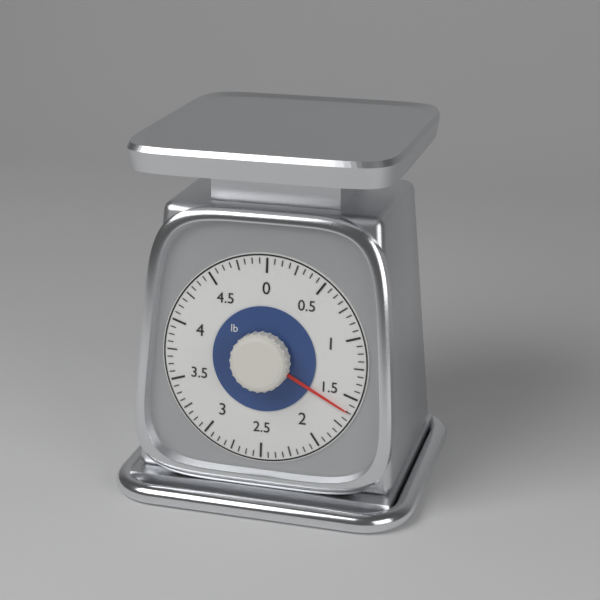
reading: 1.6250 lb
